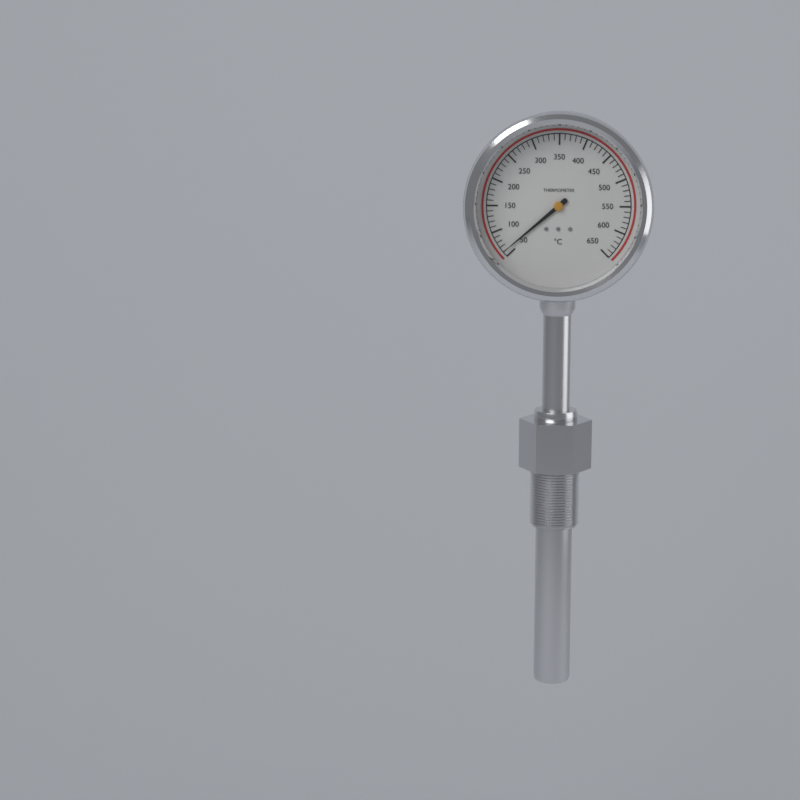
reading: 60 °C
